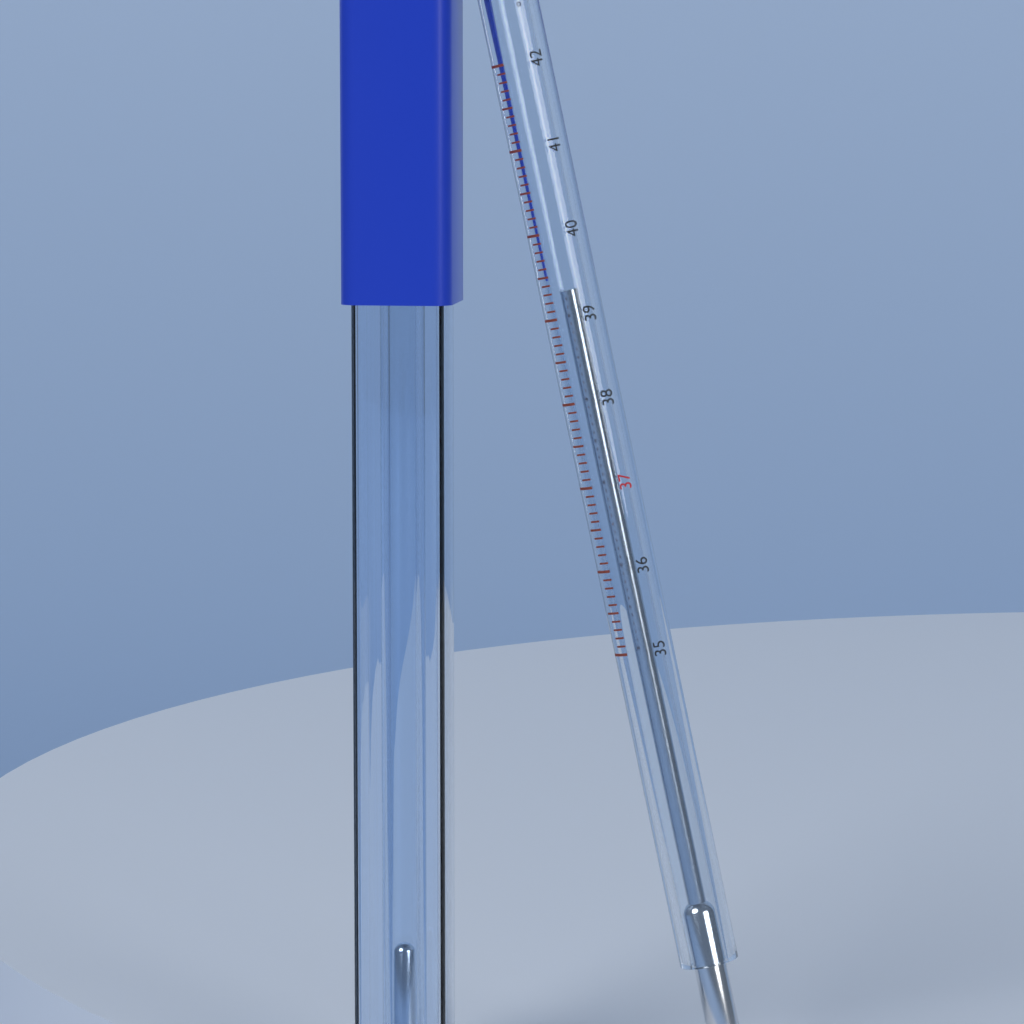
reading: 39.3 °C
